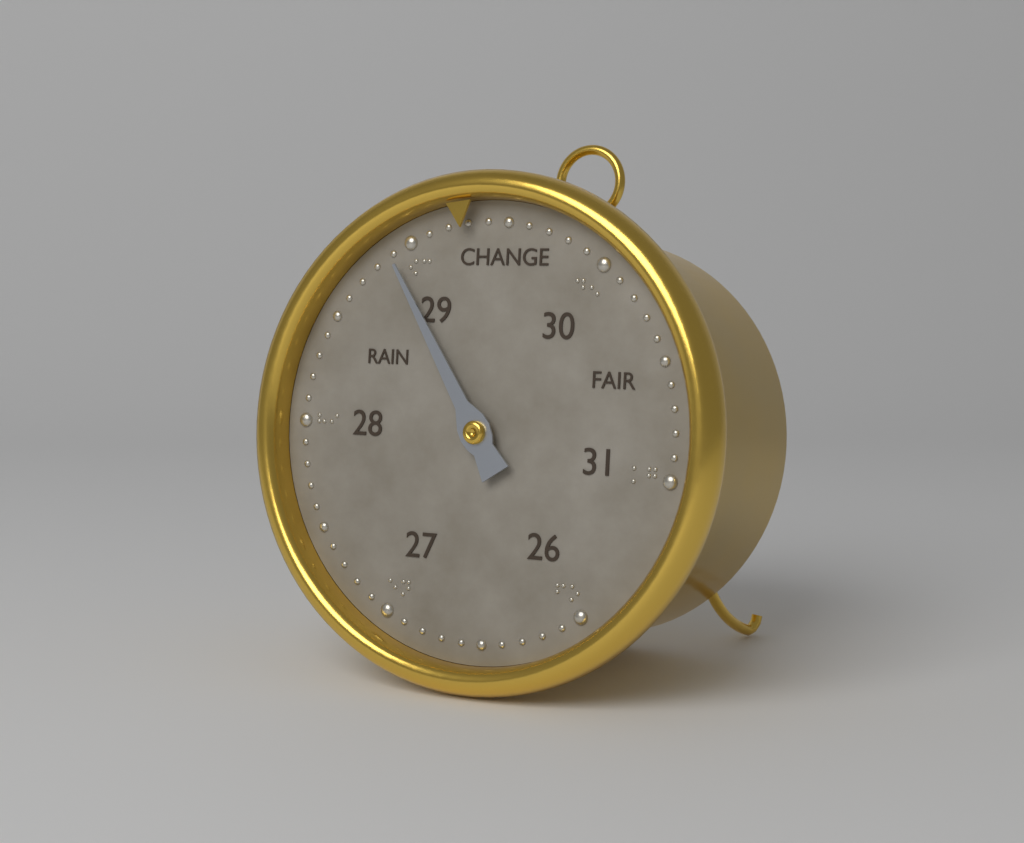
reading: 28.9 (no unit)
